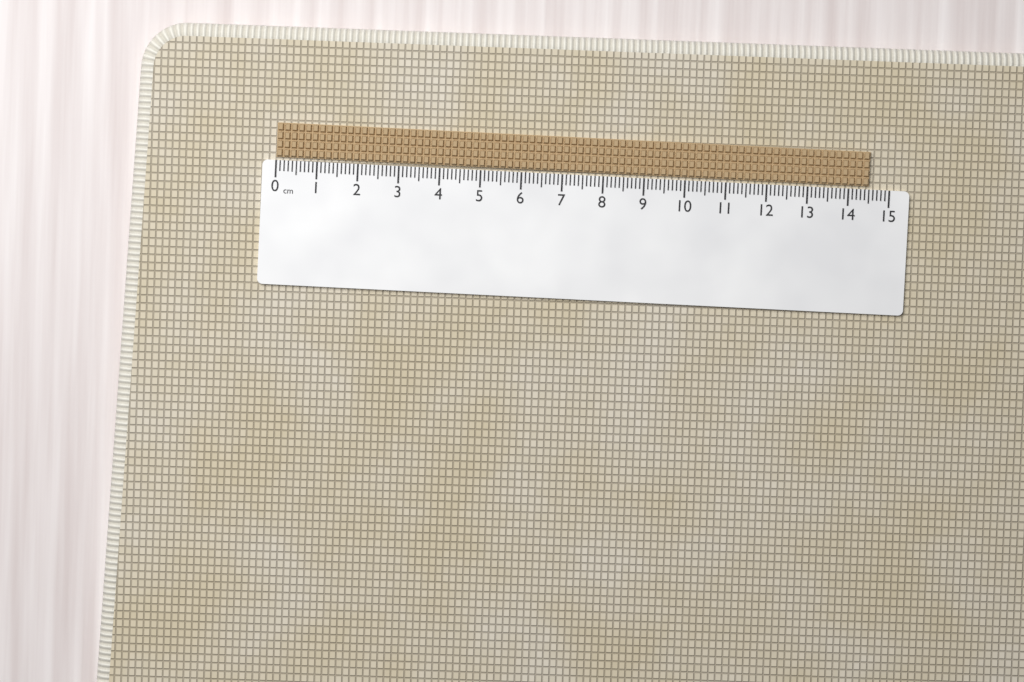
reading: 14.5 cm
